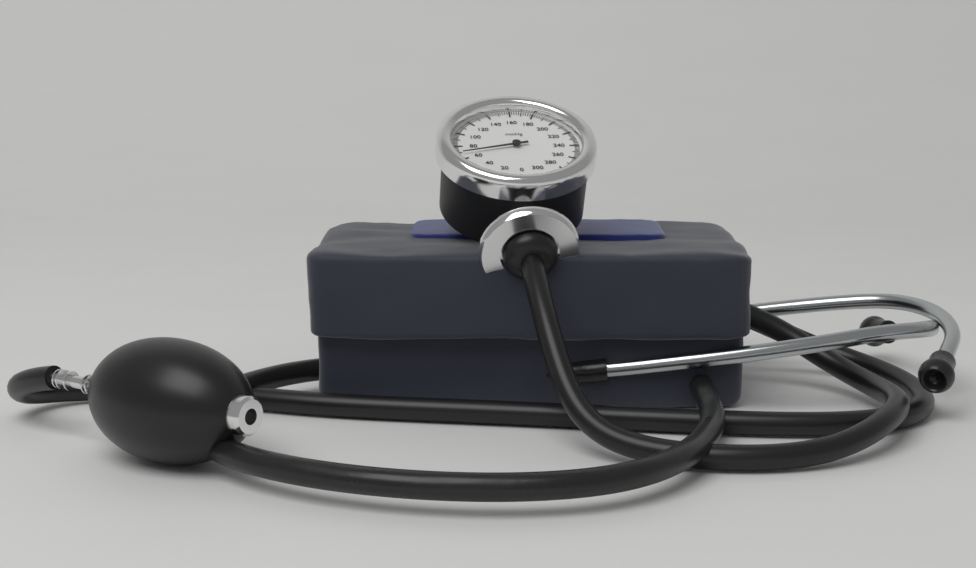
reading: 68 mmHg
